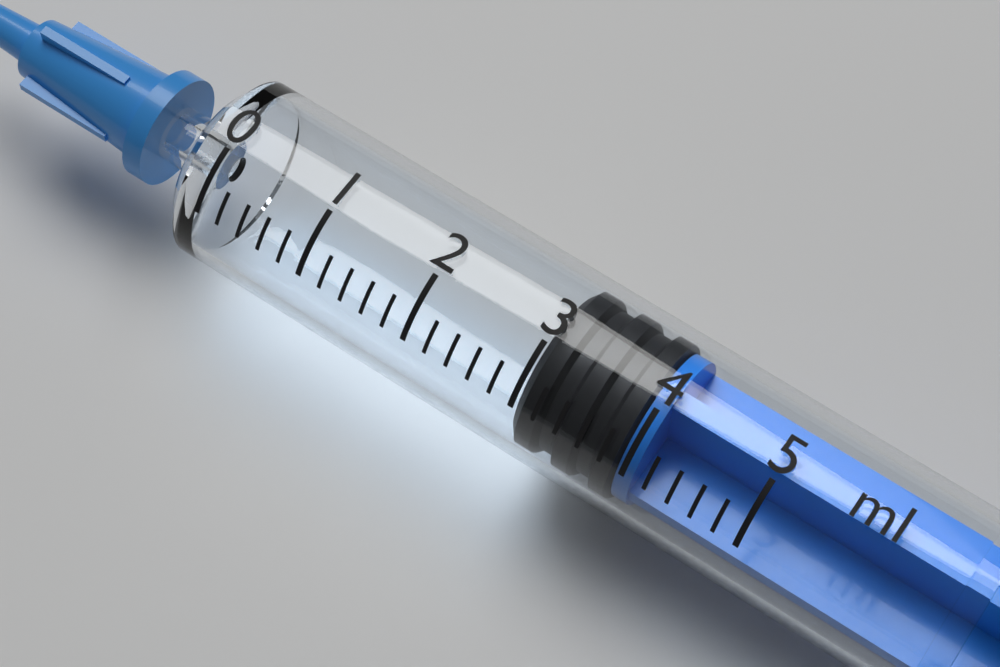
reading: 3.0 ml
